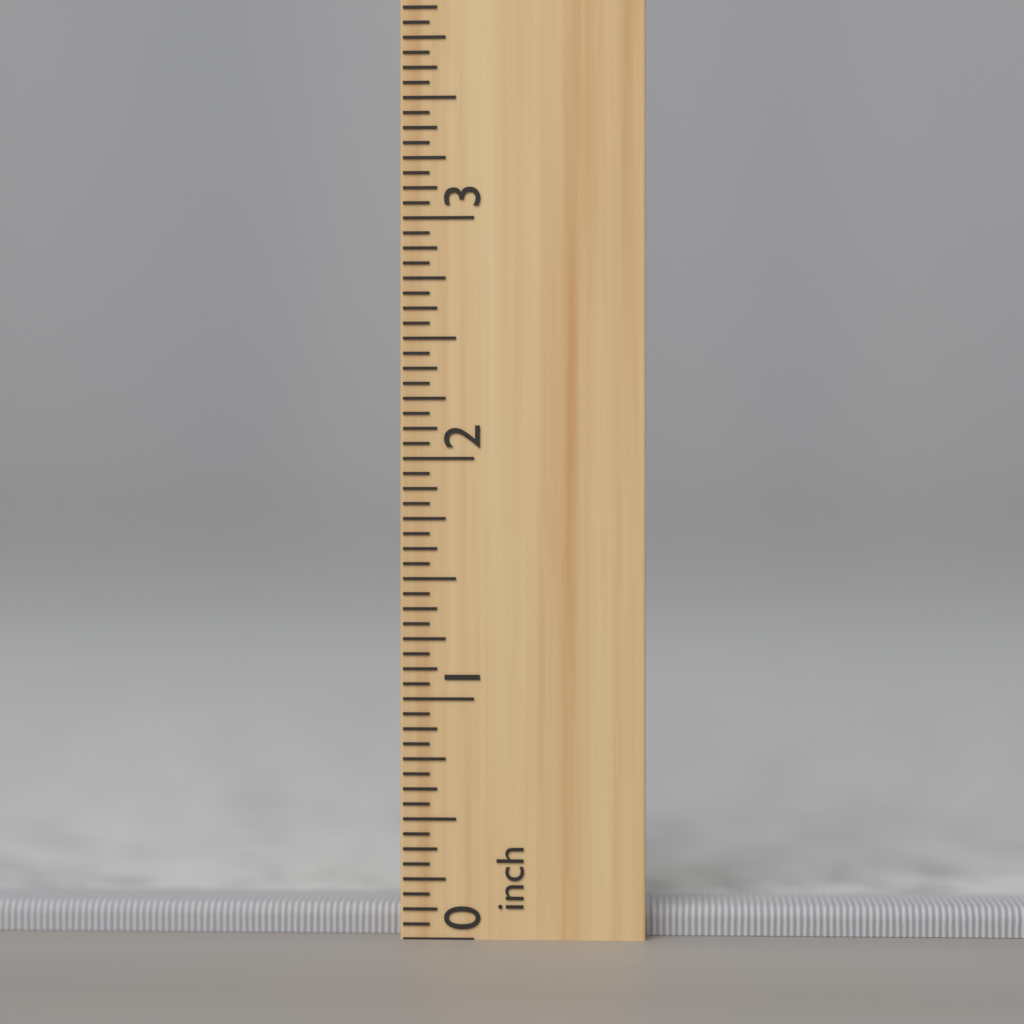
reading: 0.1250 inch
